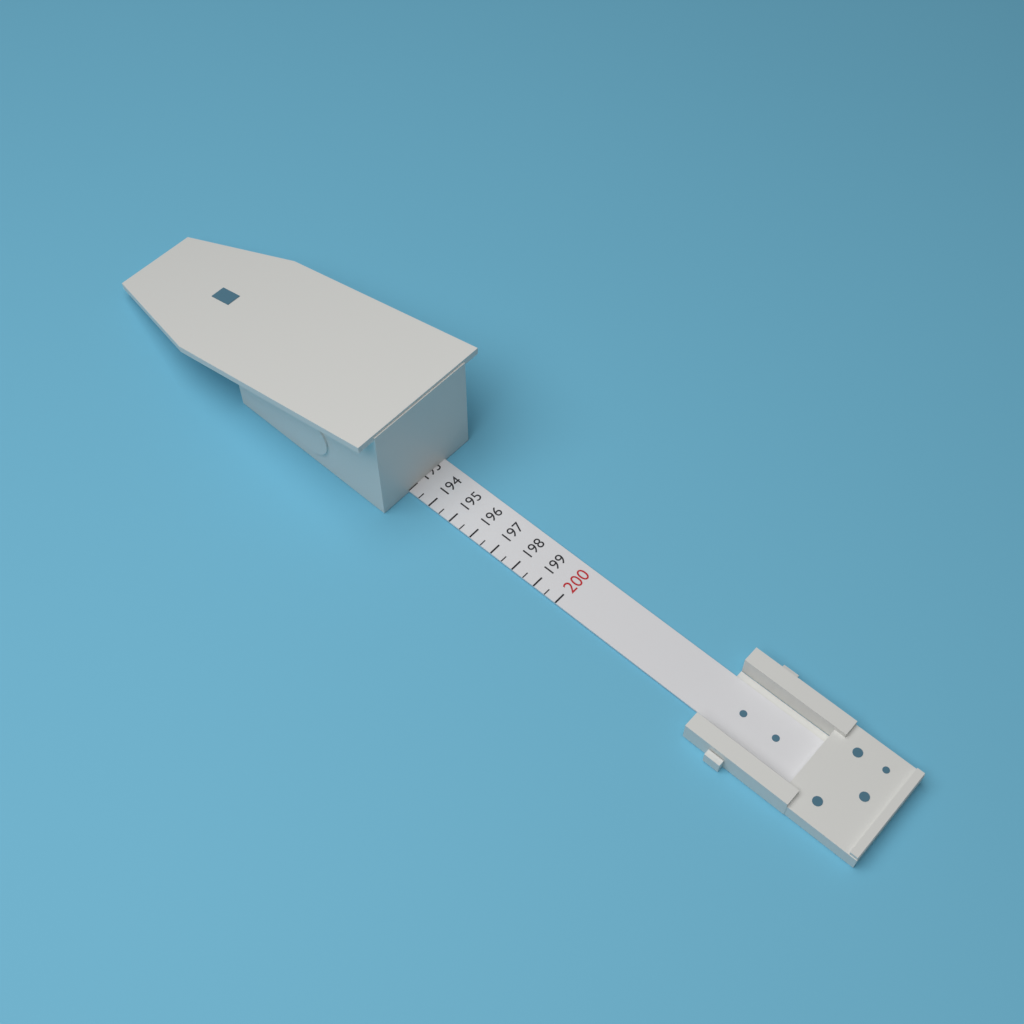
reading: 193.0 (no unit)
